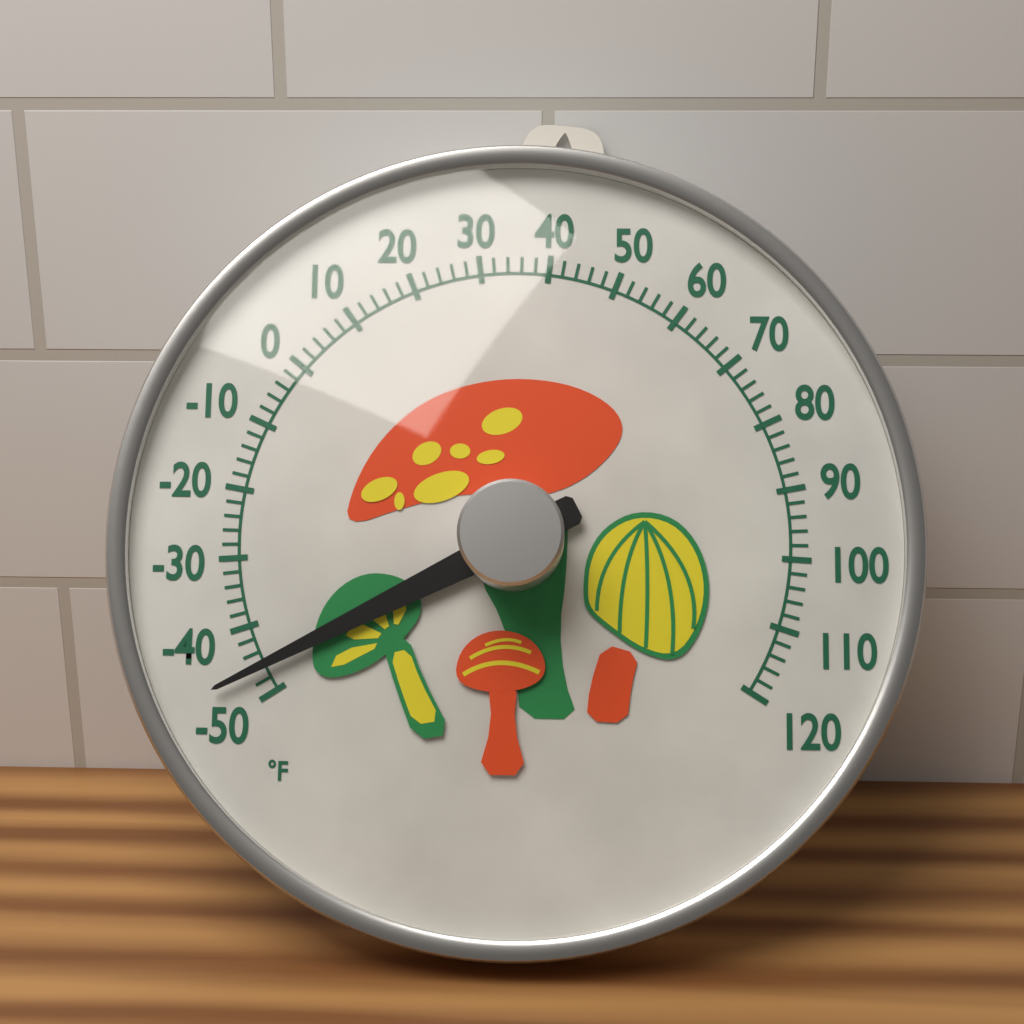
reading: -46 °F
